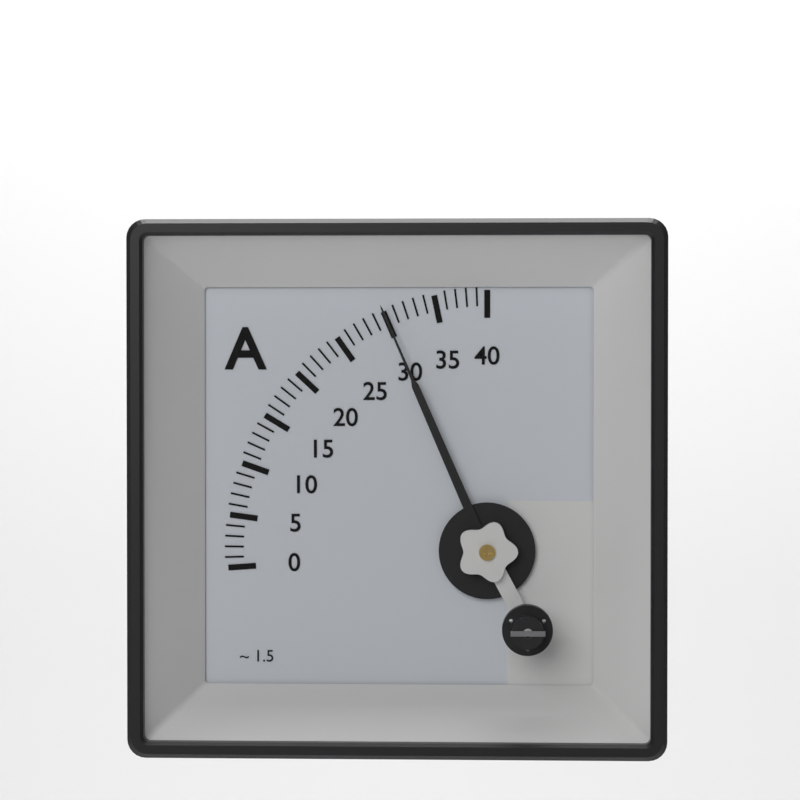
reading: 30 A
